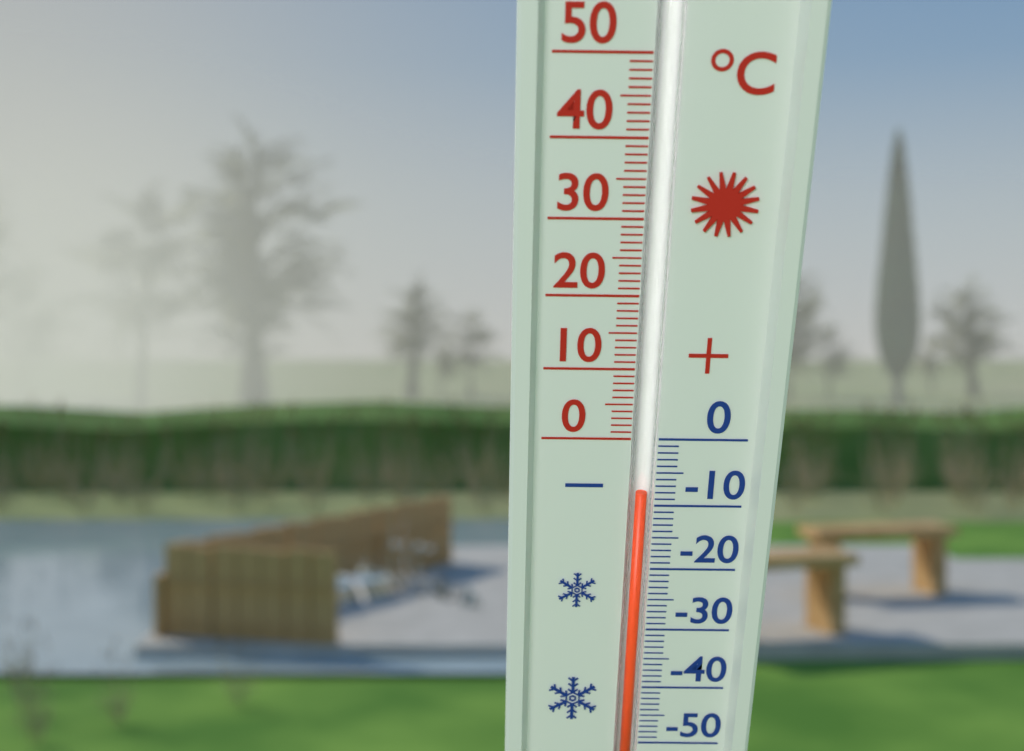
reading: -8 °C
